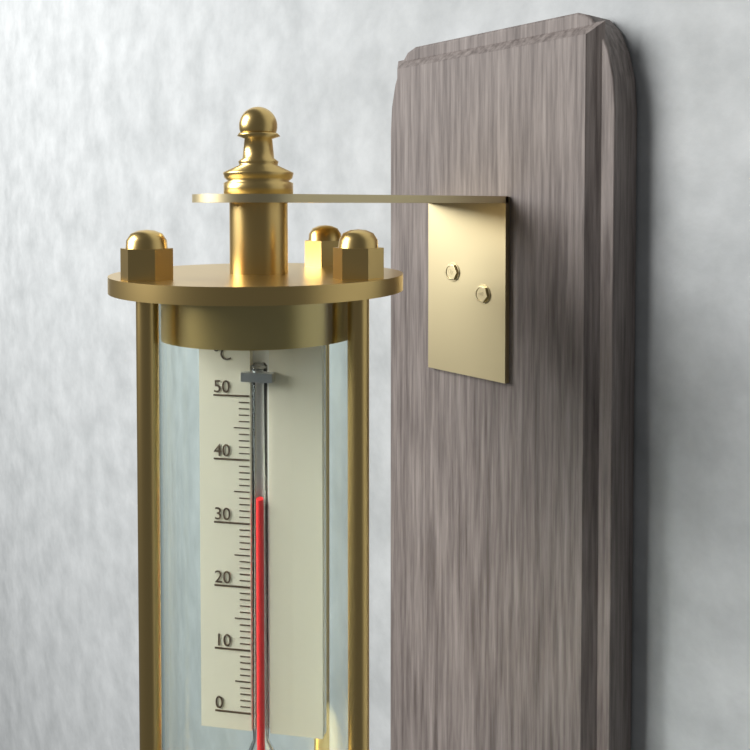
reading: 34 °C
